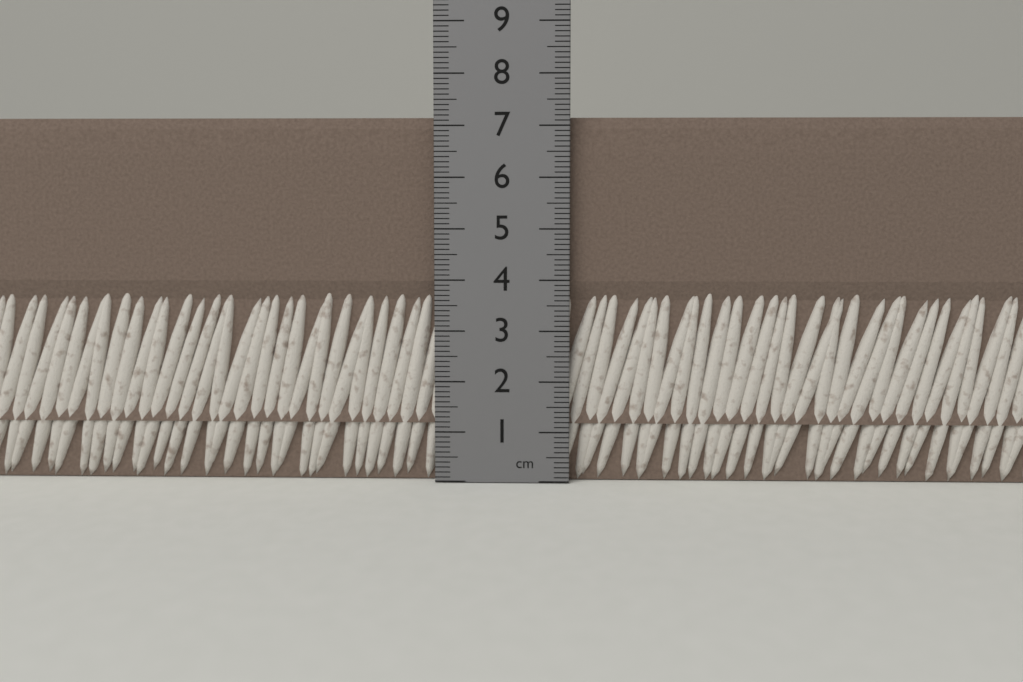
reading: 7.2 cm
